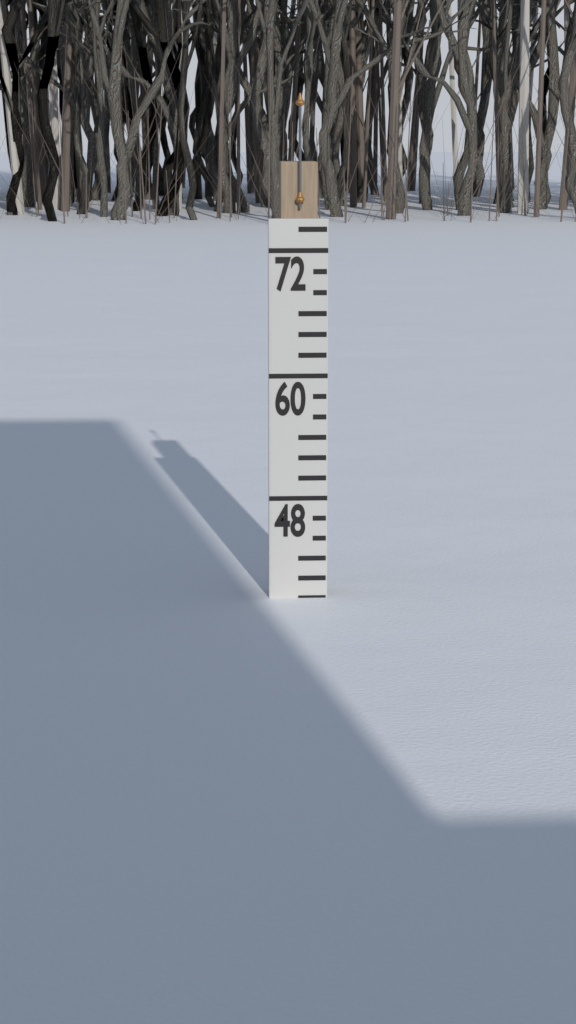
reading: 38 (no unit)
